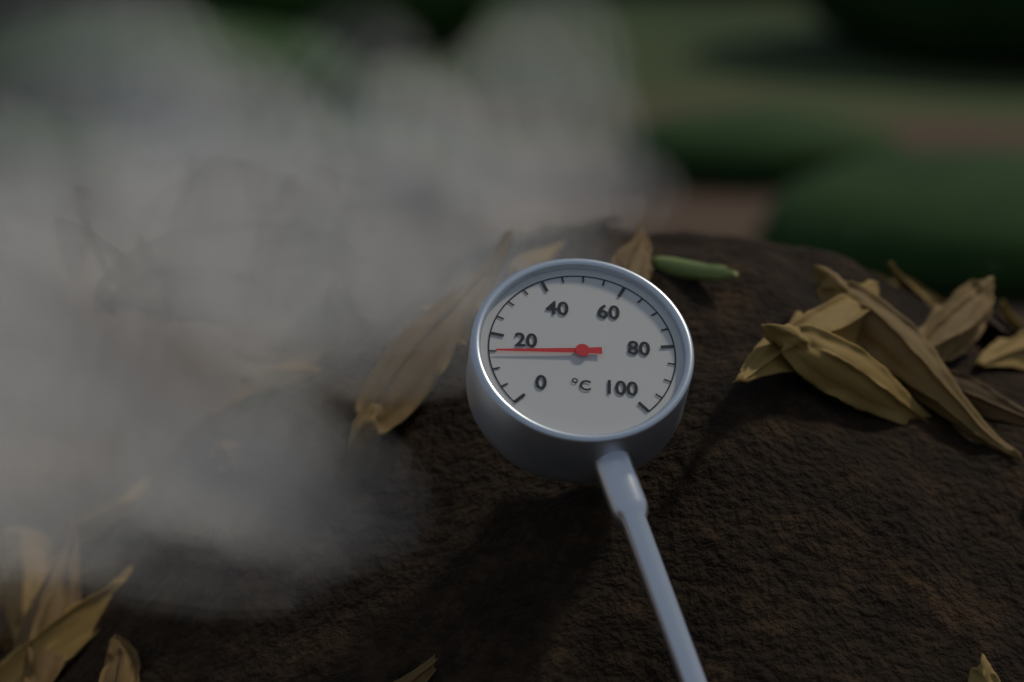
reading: 15 °C
